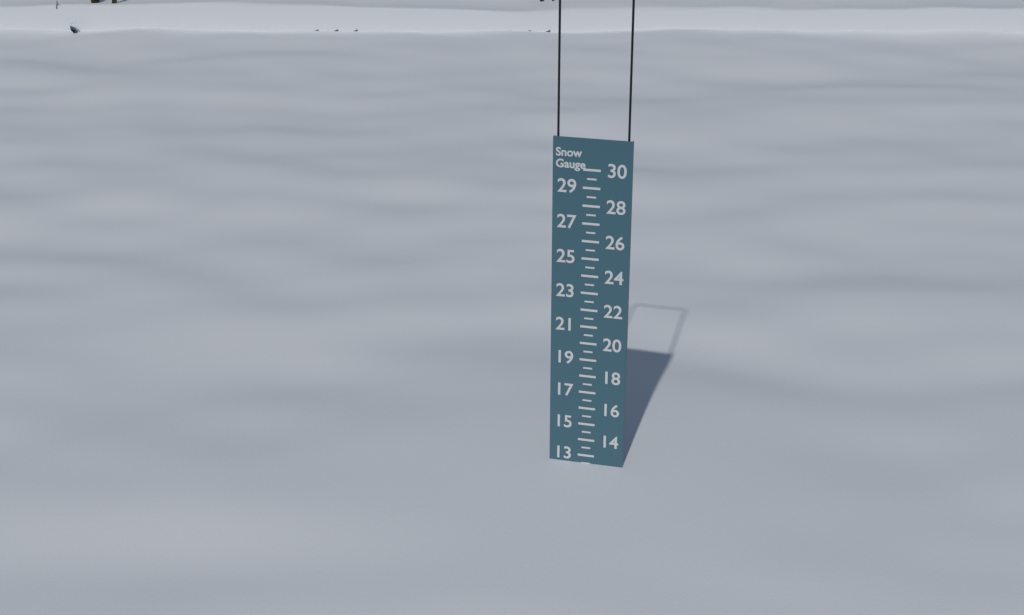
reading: 12.5 (no unit)
